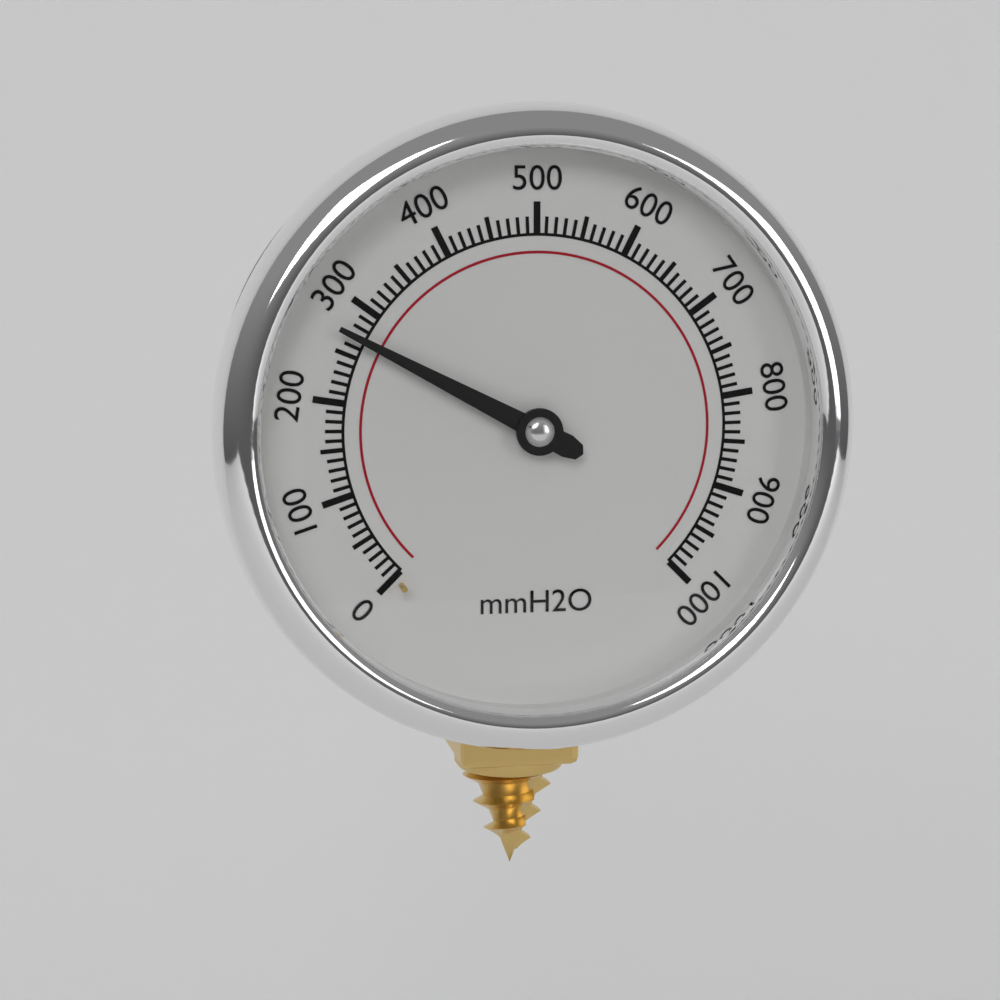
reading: 270 mmH2O
